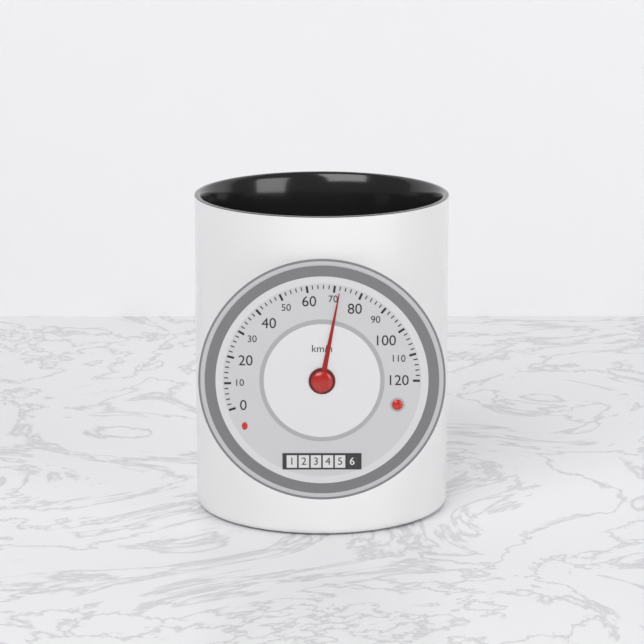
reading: 72 km/h
